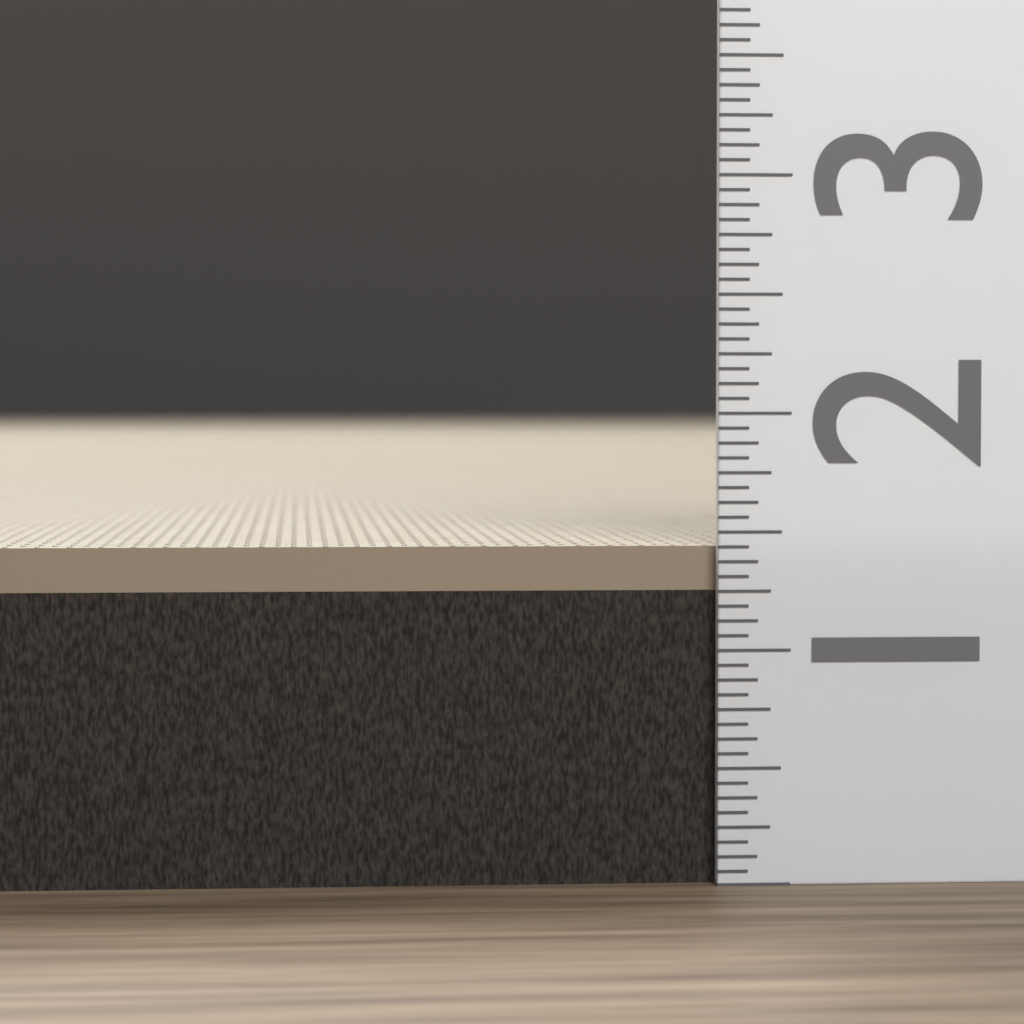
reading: 1.4375 (no unit)
